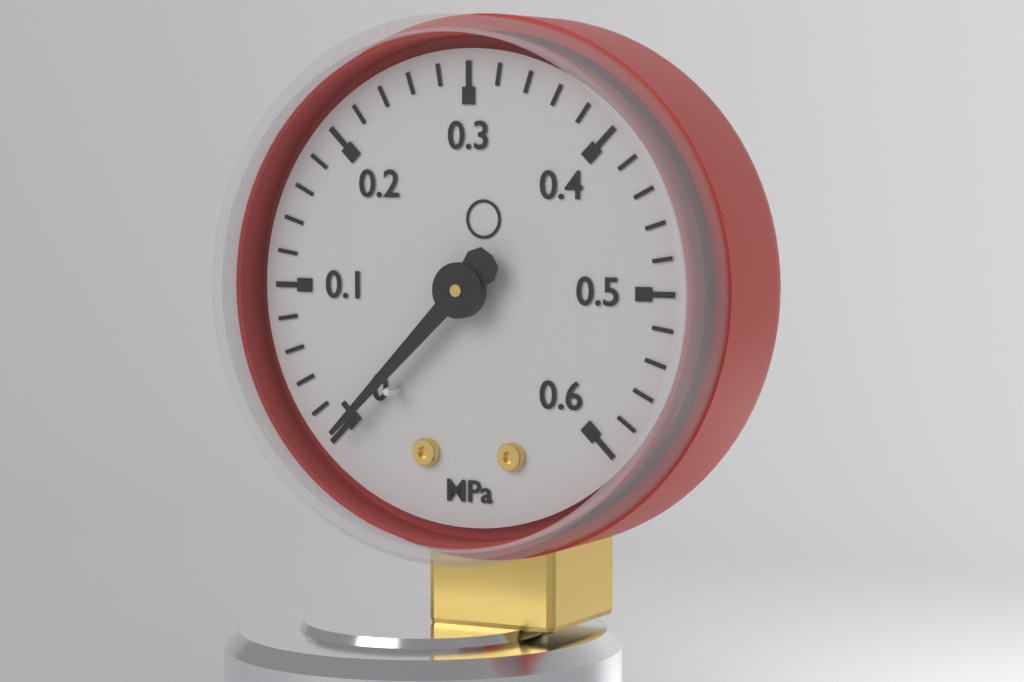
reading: 0.00 MPa
